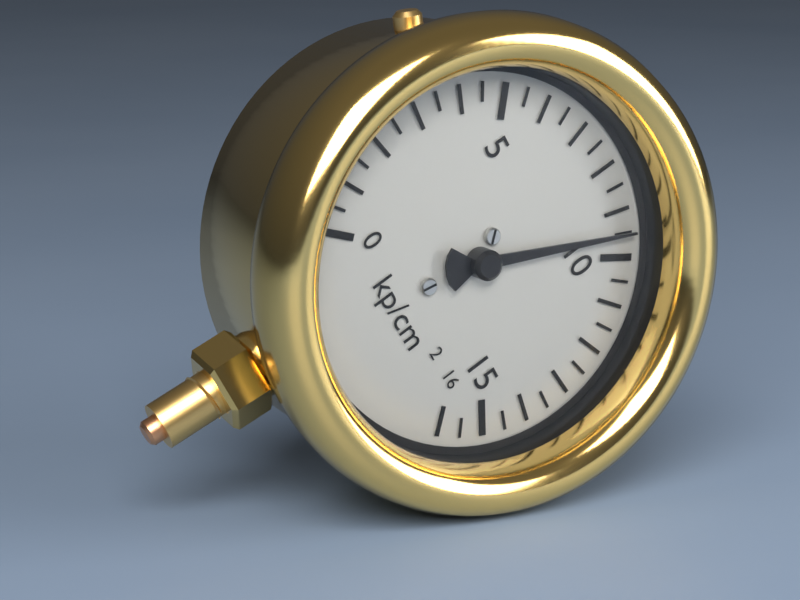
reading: 9.5 kp/cm²
